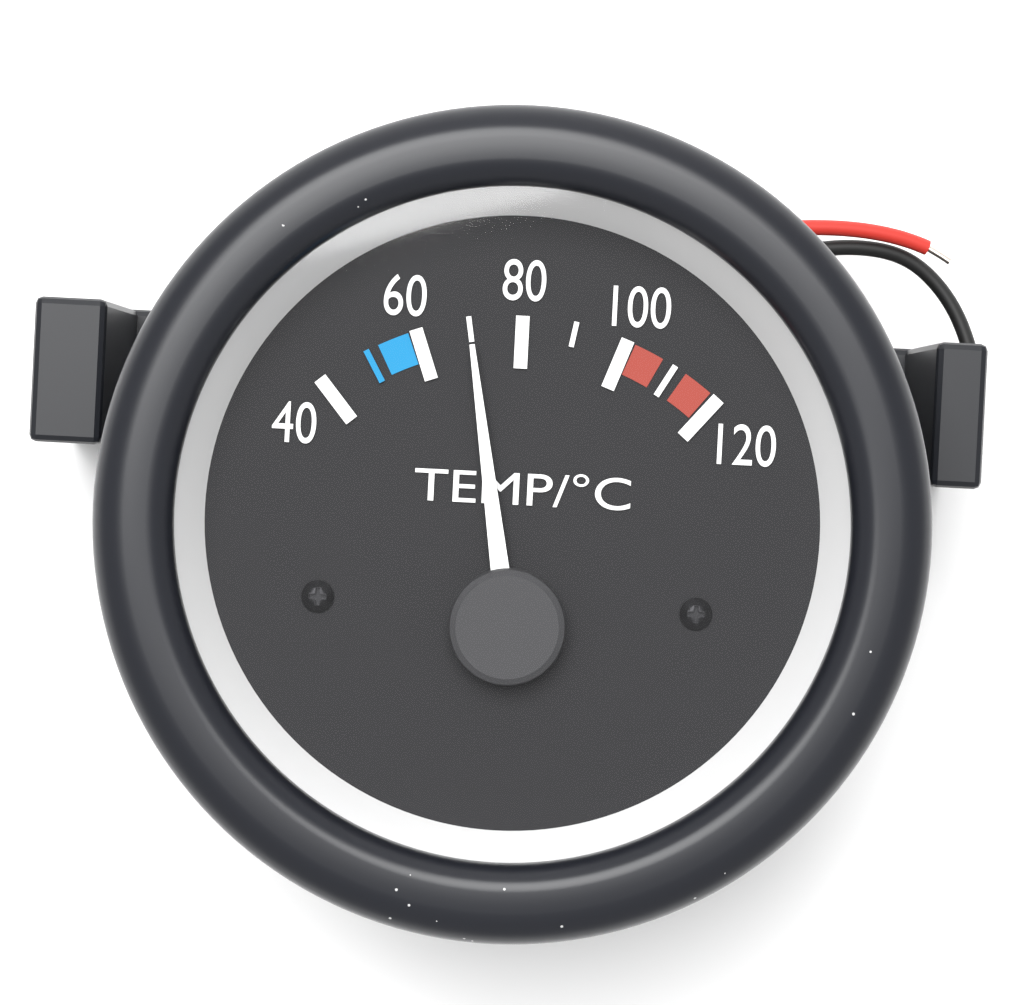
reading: 70 °C
